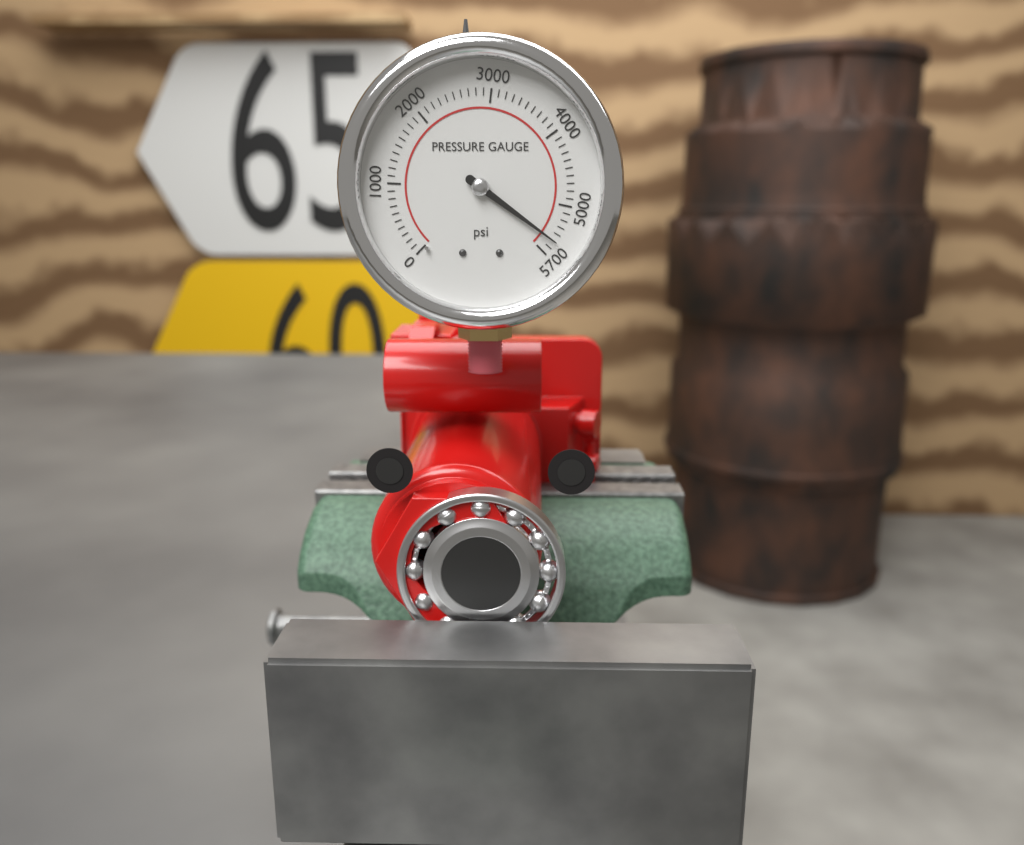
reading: 5500 psi
